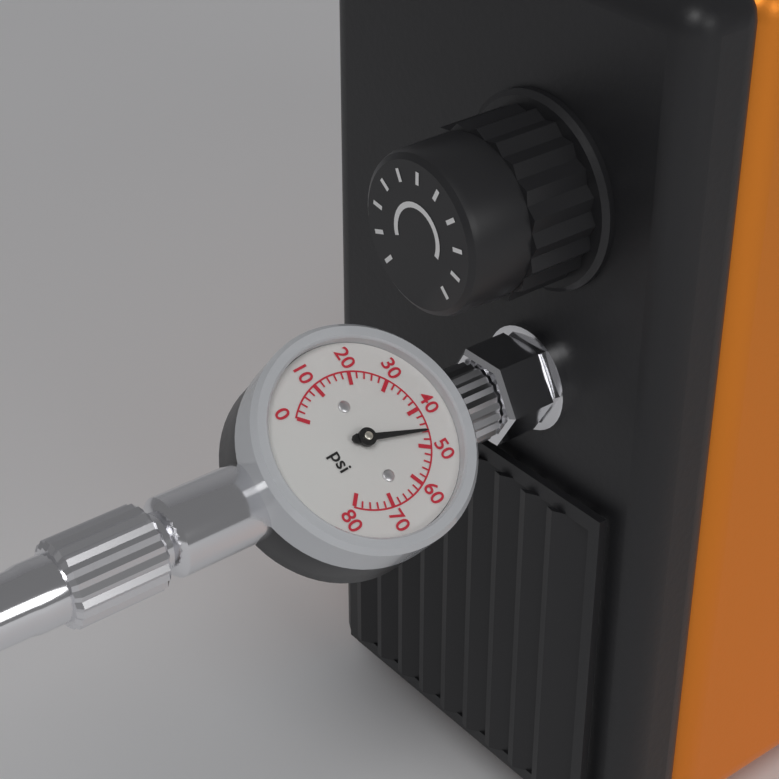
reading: 46 psi
